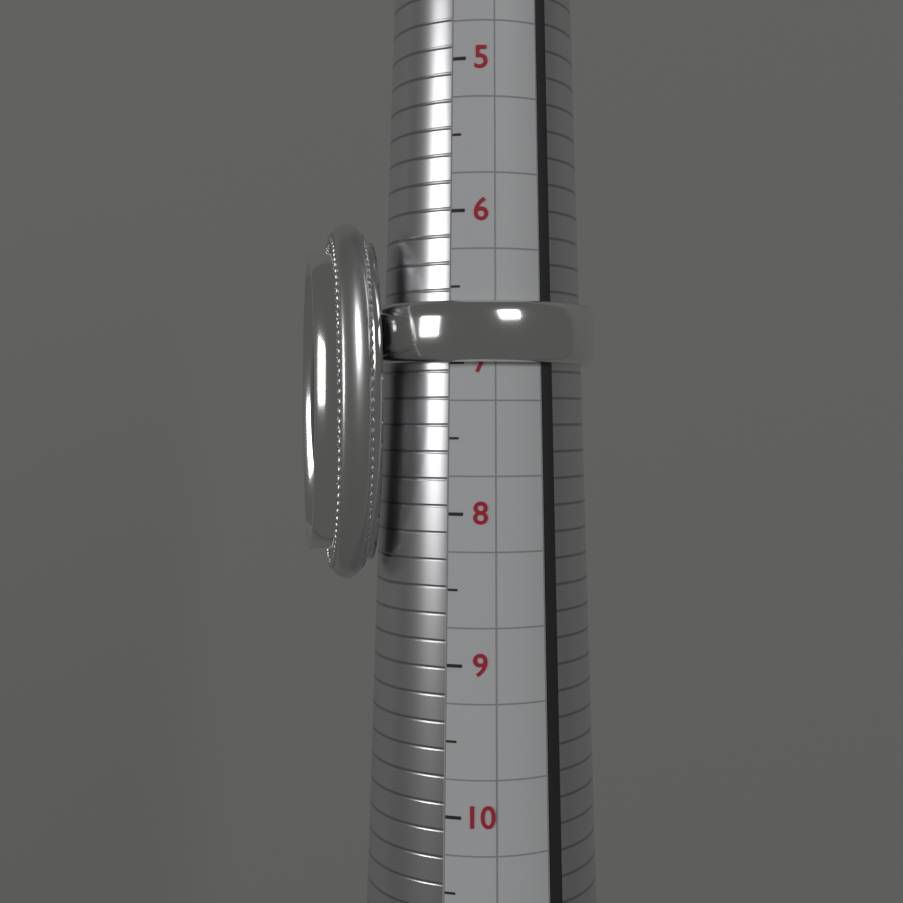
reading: 7.0 (no unit)
